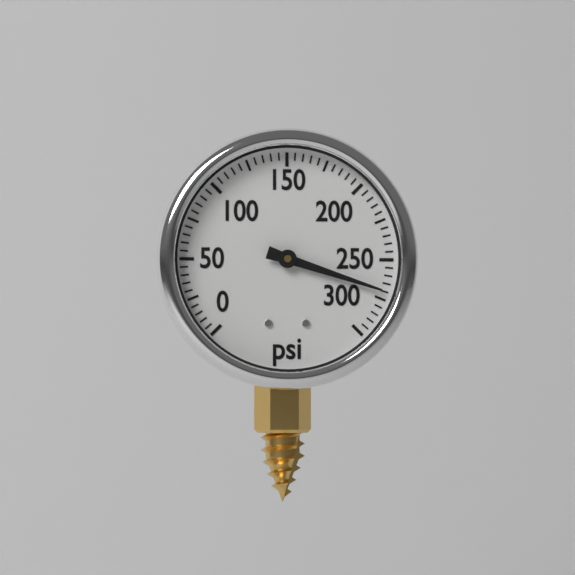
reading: 270 psi
